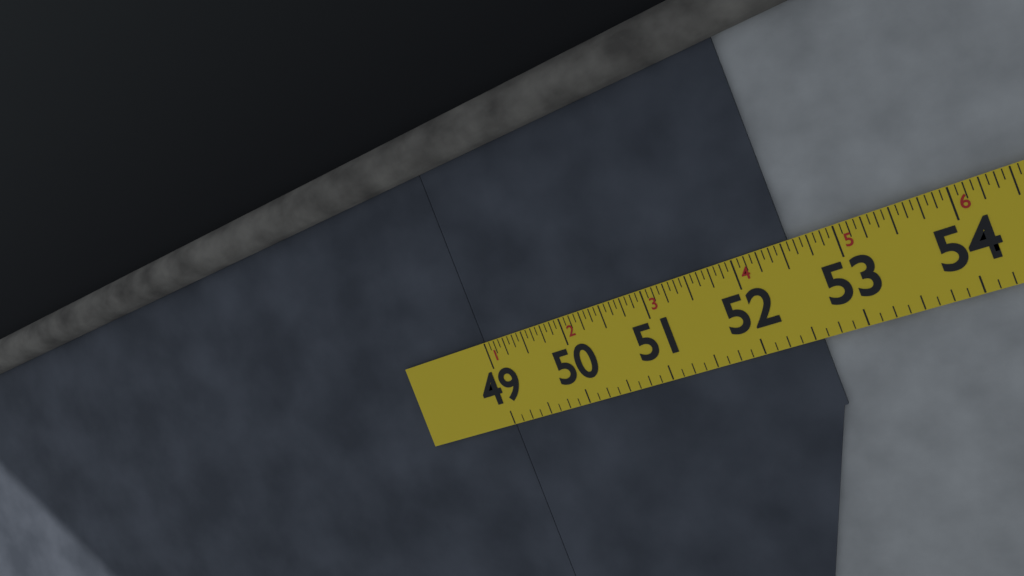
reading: 52.5625 in
